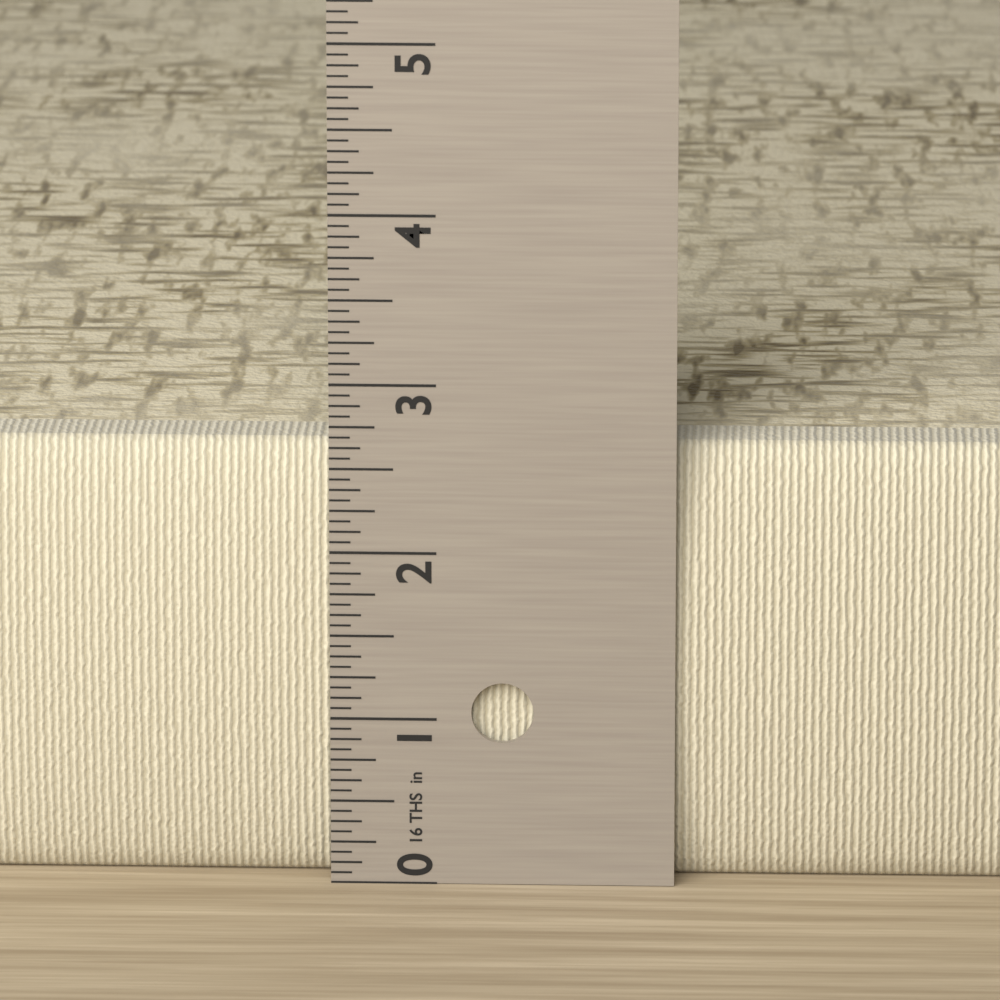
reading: 2.6250 in
